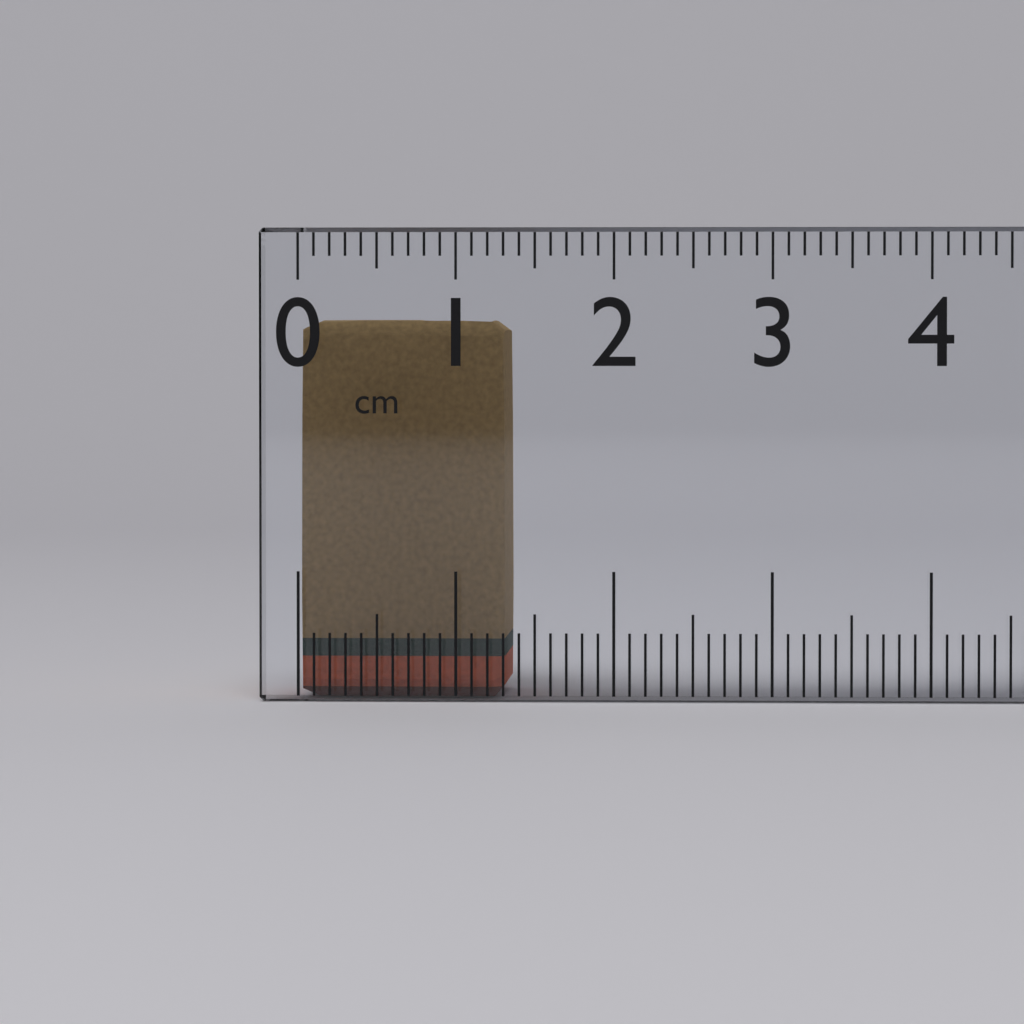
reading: 1.3 cm
